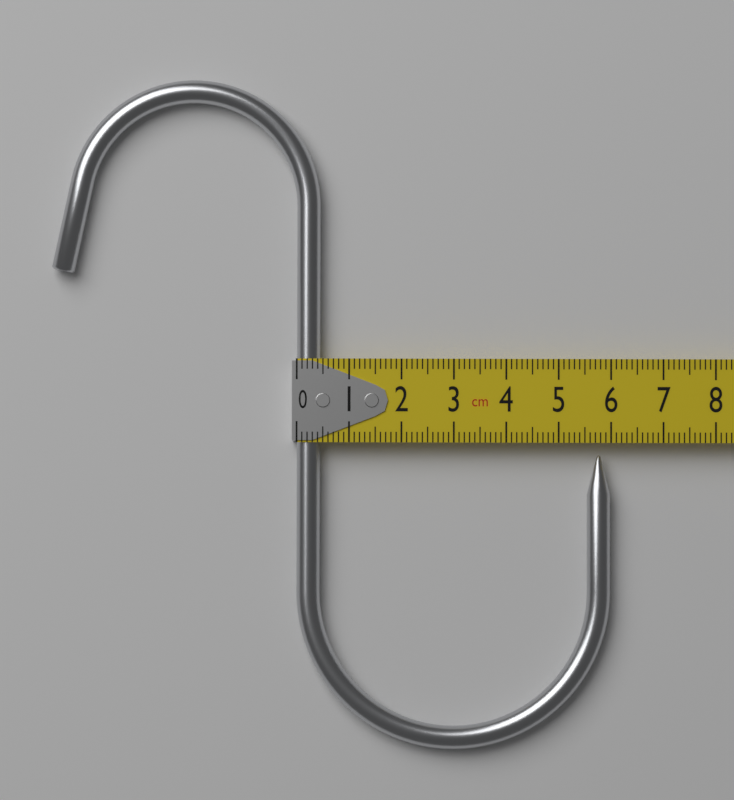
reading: 6.0 cm
